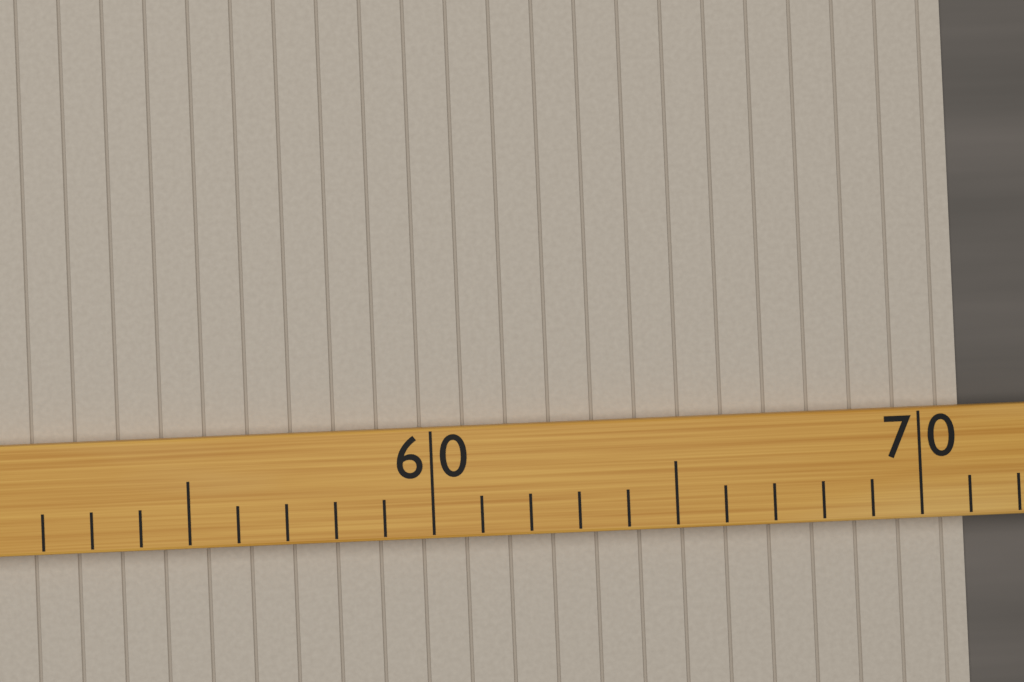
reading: 71 (no unit)
